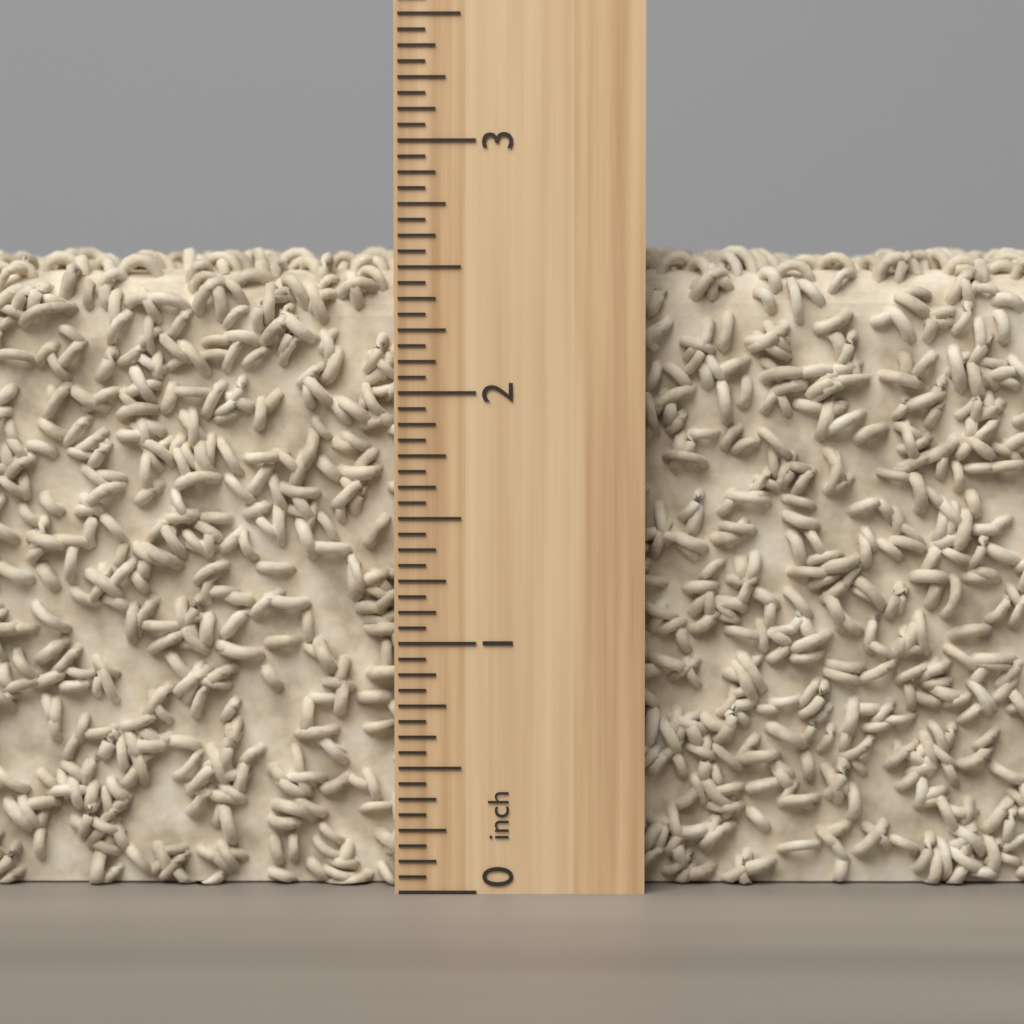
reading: 2.6250 inch
